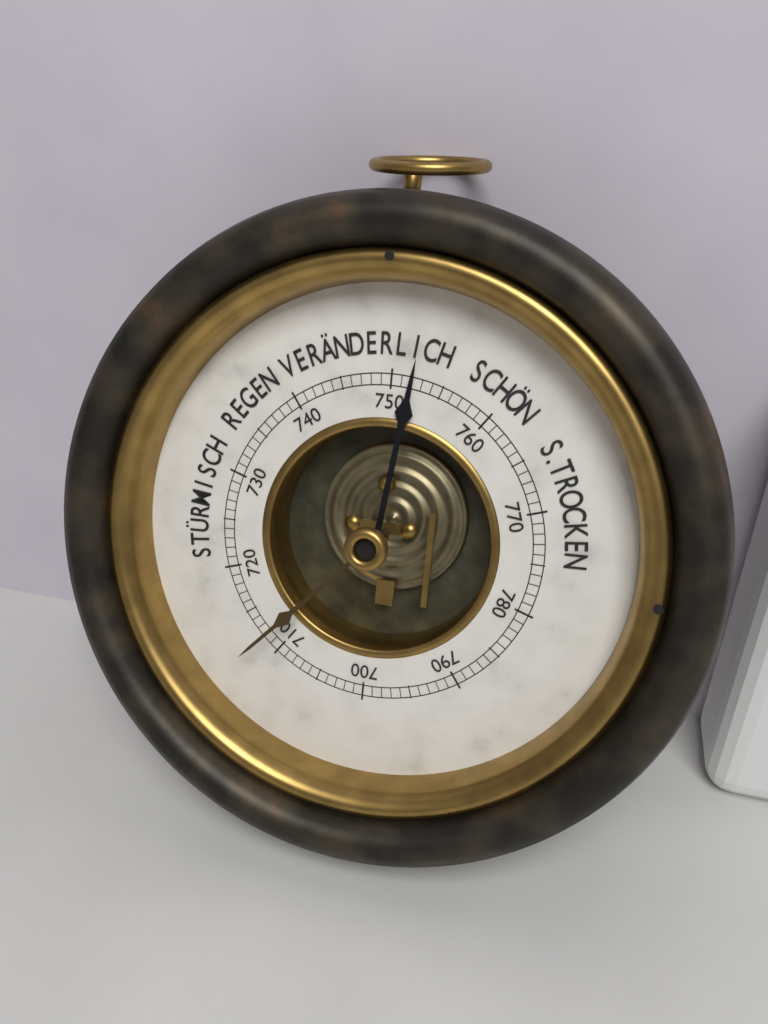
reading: 752 mmHg
